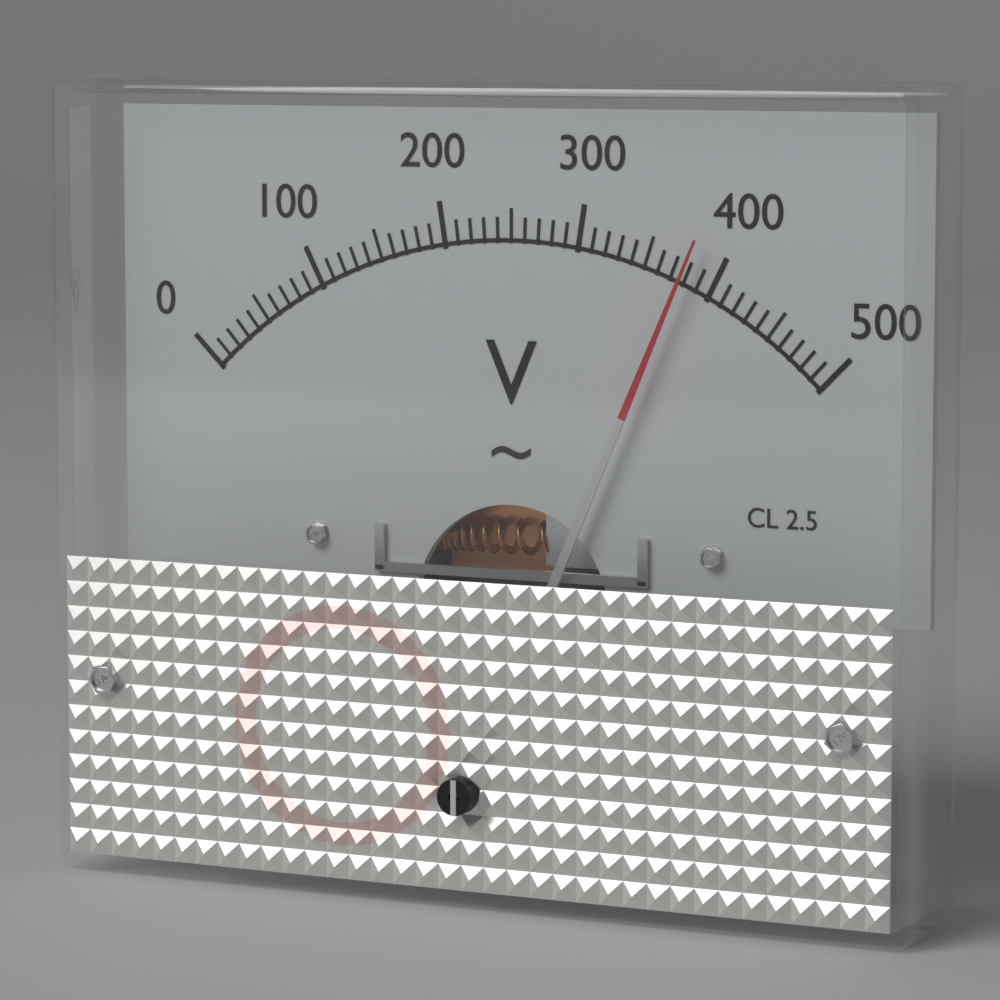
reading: 380 V
